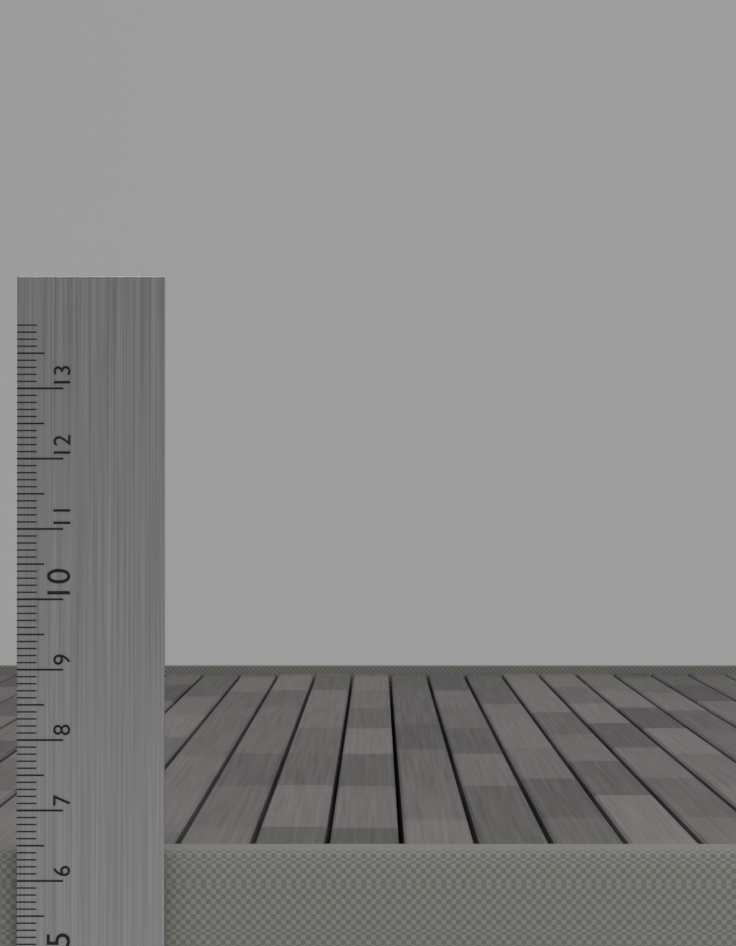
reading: 6.4 cm
